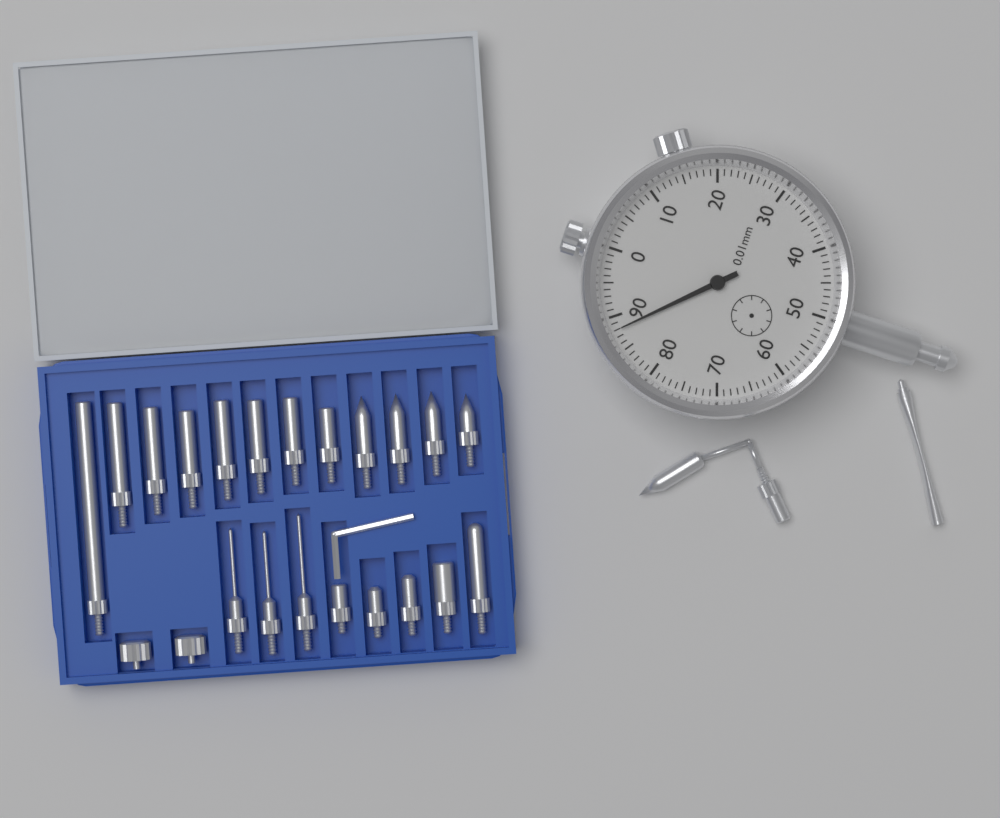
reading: 0.88 mm
